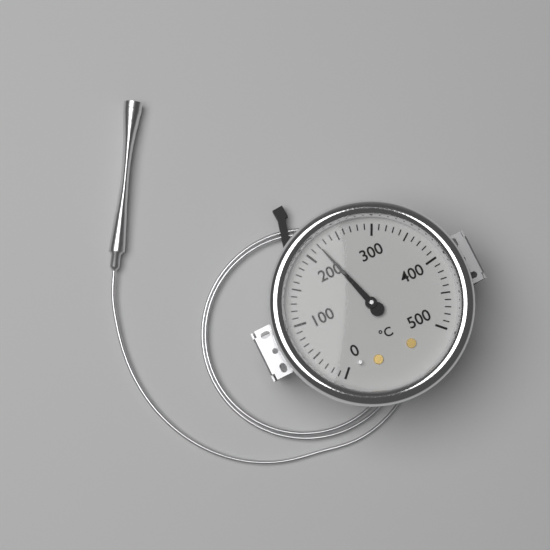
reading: 220 °C
